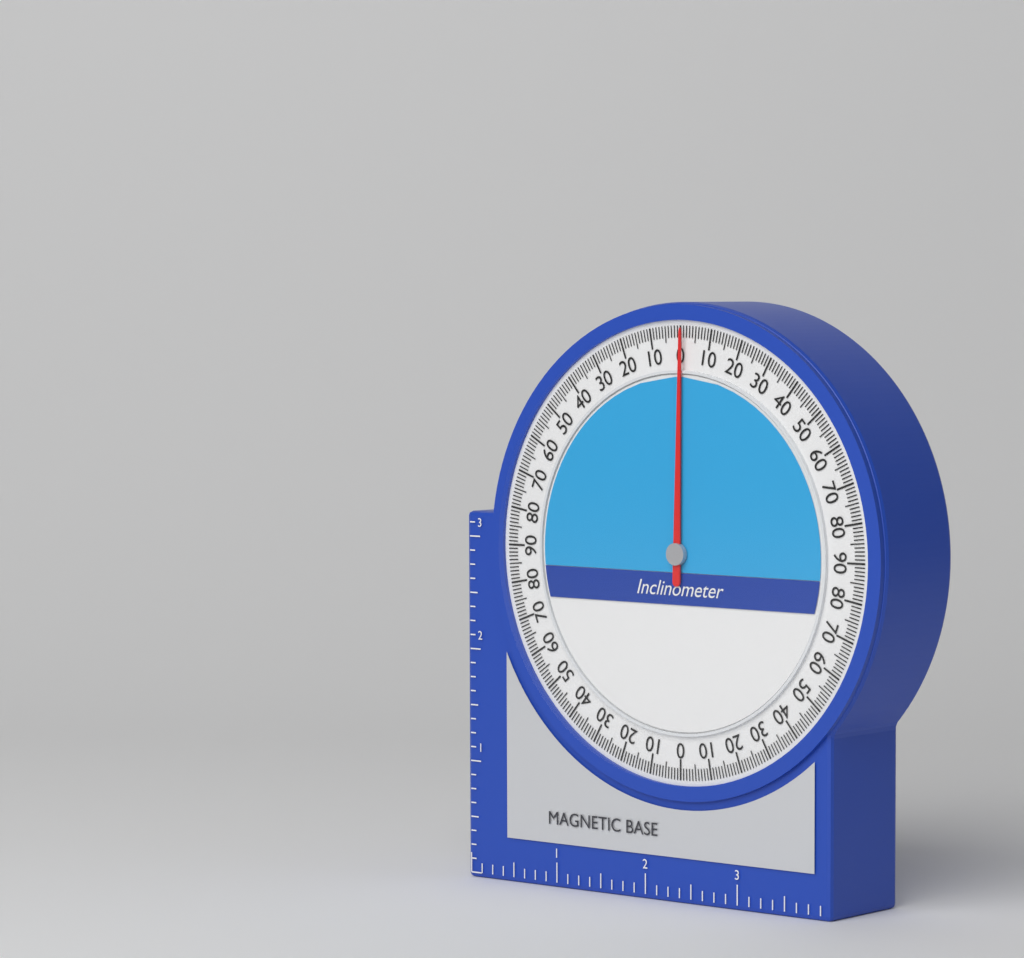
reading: 1 (no unit)
